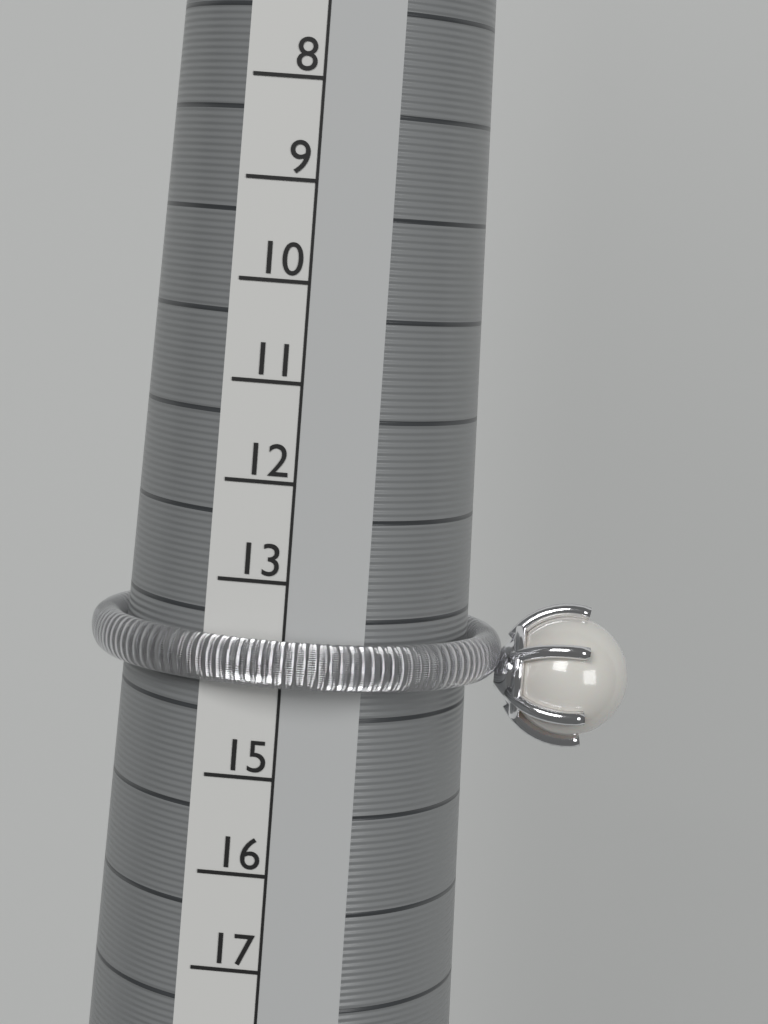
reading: 14 (no unit)
